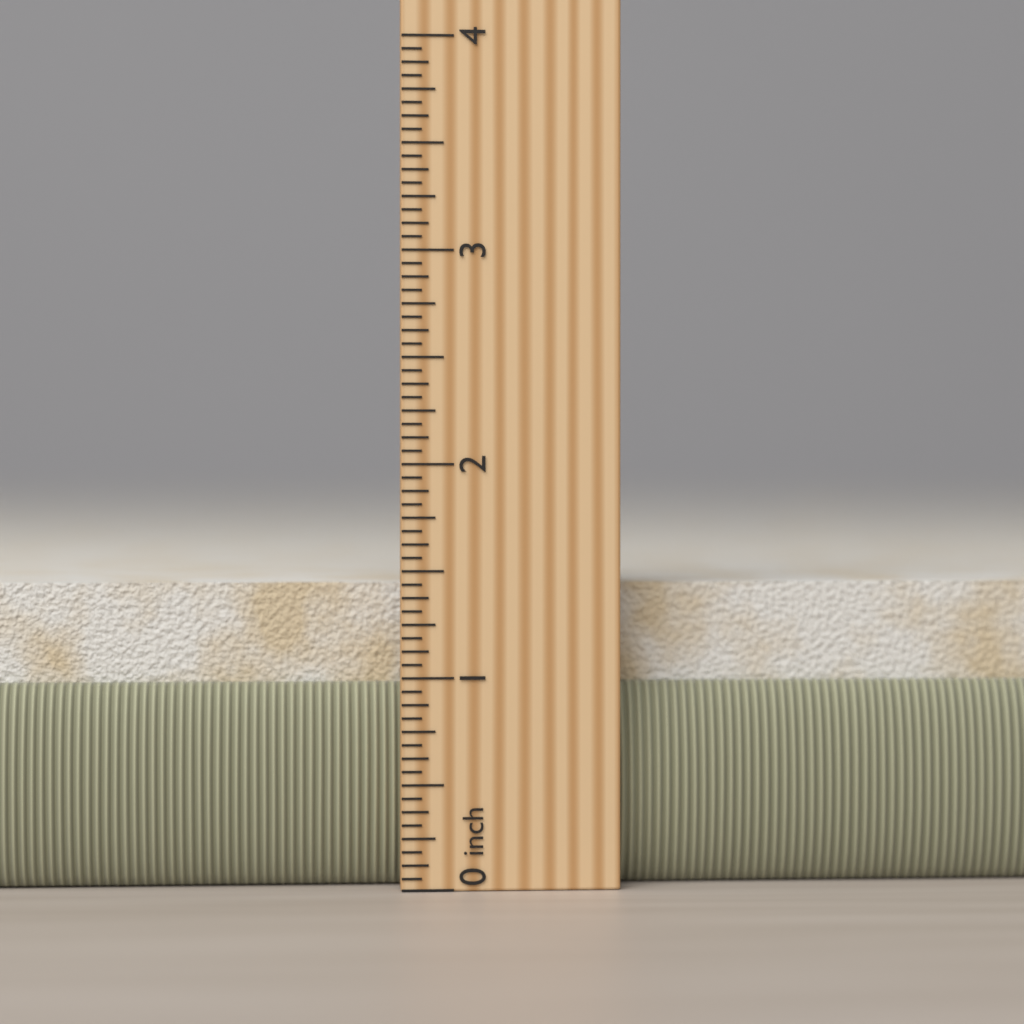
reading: 1.5625 in
